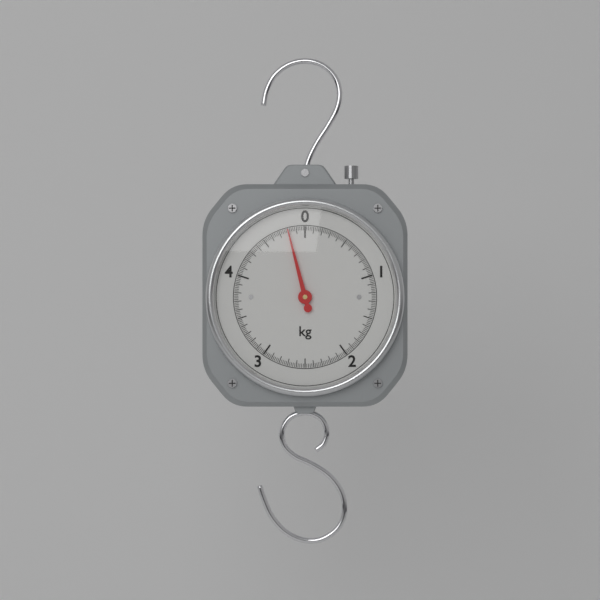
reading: 4.80 kg
